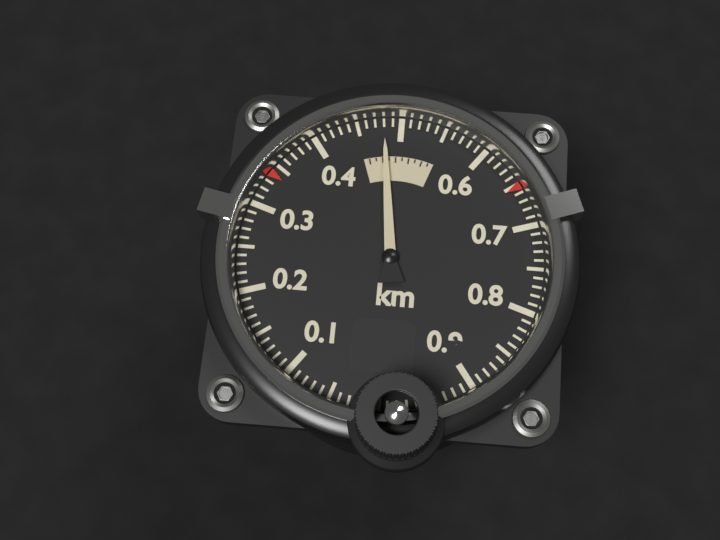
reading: 0.48 km
